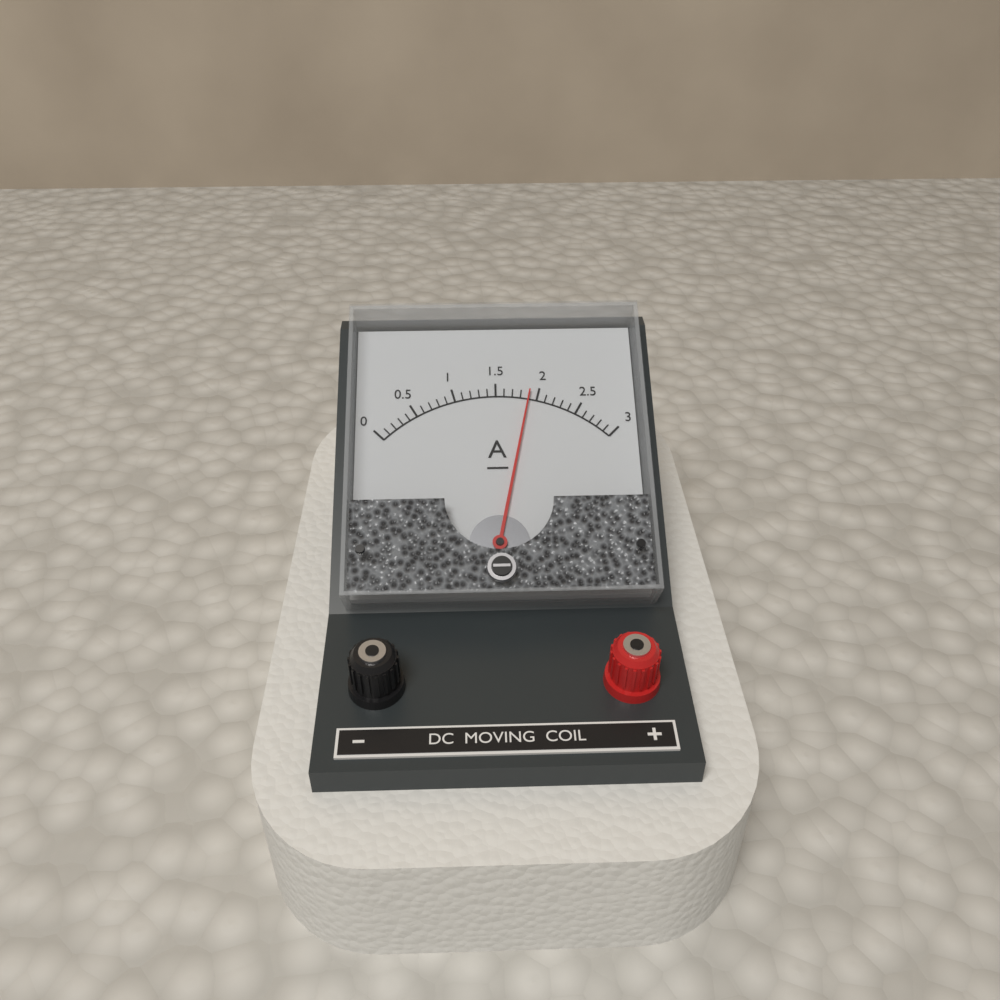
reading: 1.9 A
